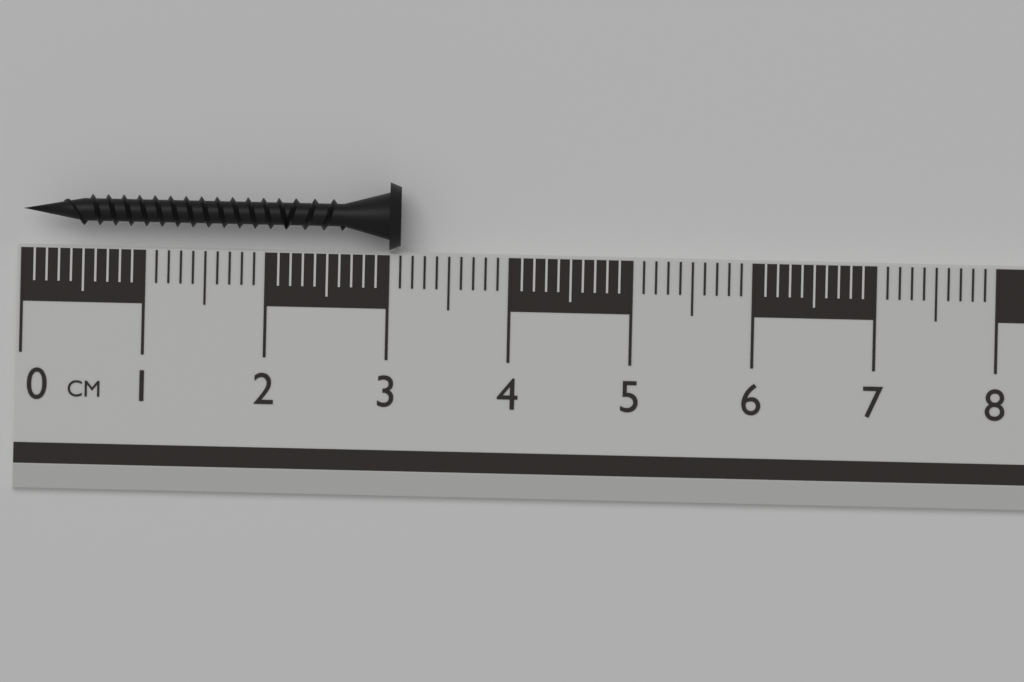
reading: 3.1 cm
